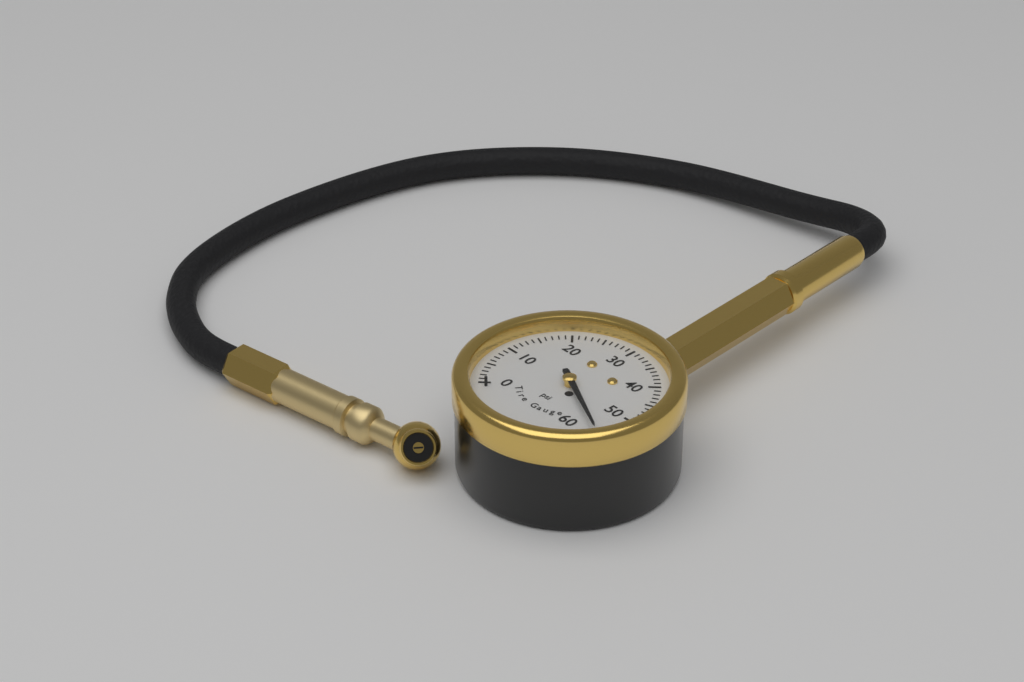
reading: 56 psi
